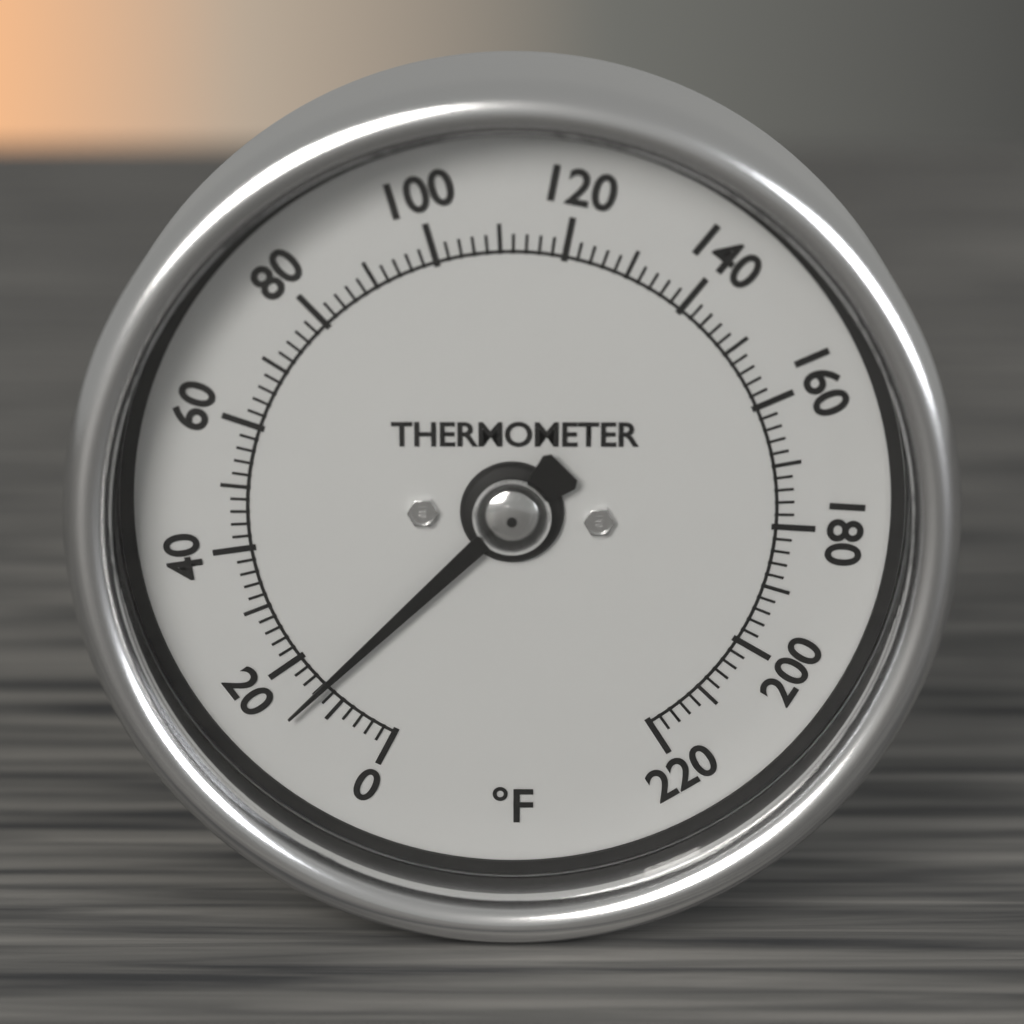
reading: 14 °F
